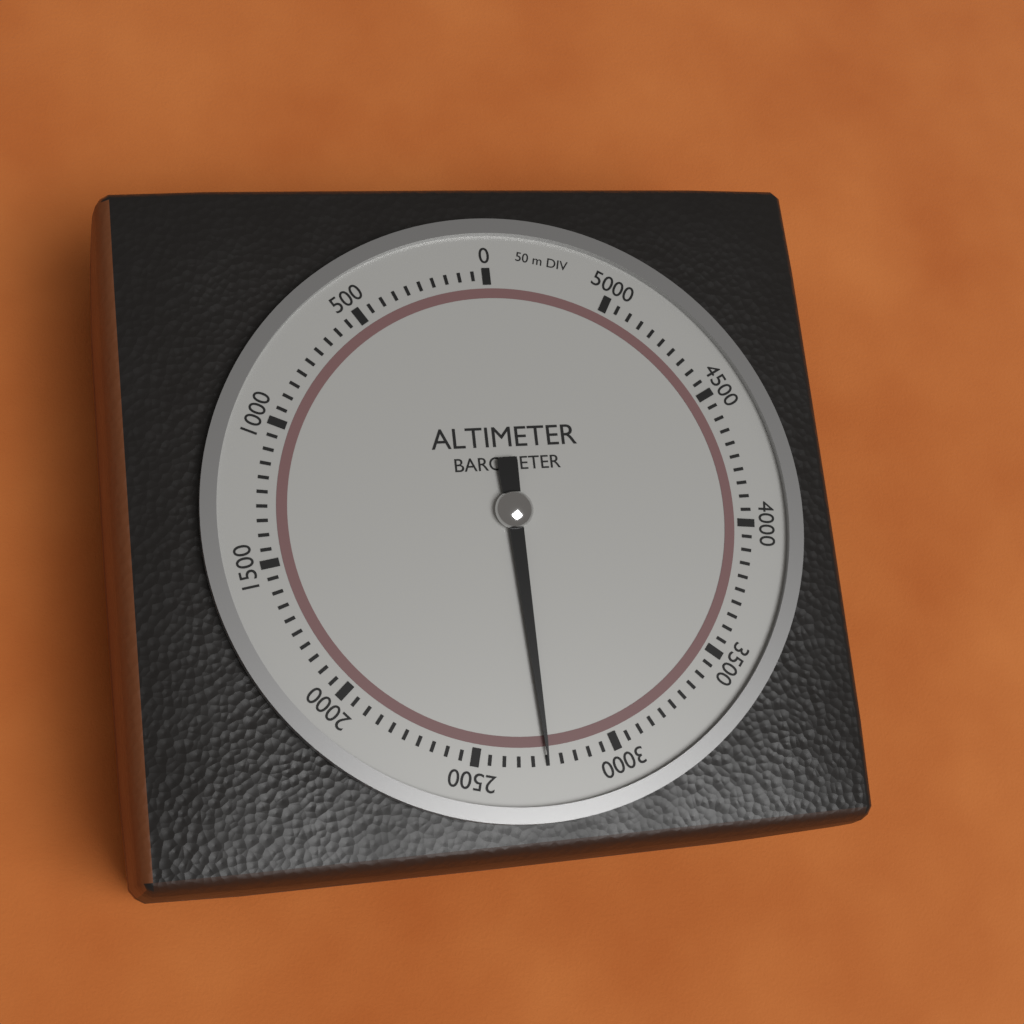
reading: 2750 m
